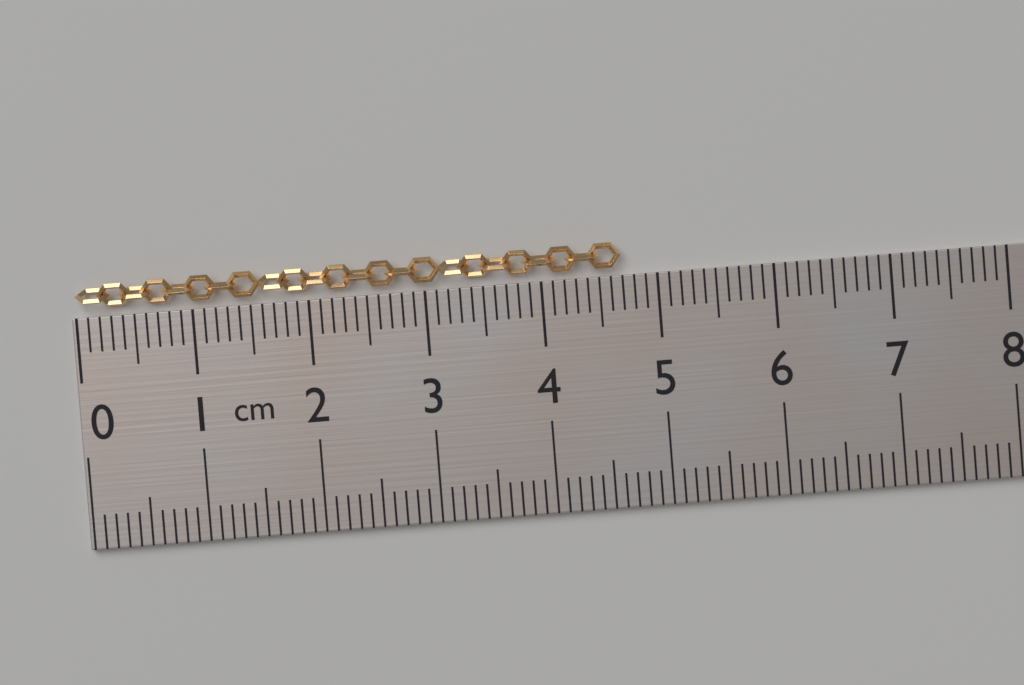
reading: 4.7 cm
